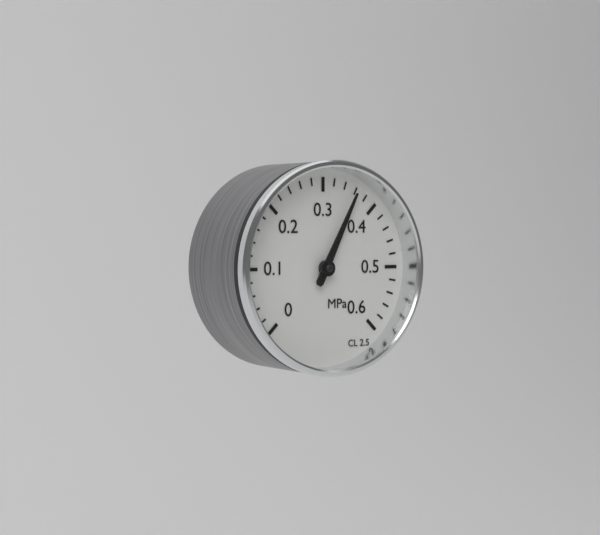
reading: 0.36 MPa
